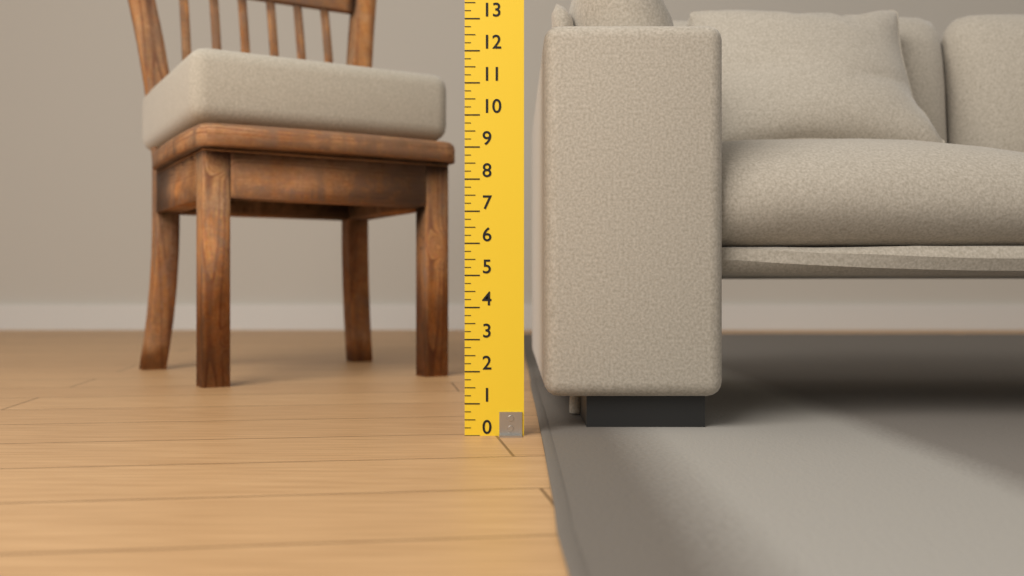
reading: 13.00 (no unit)
